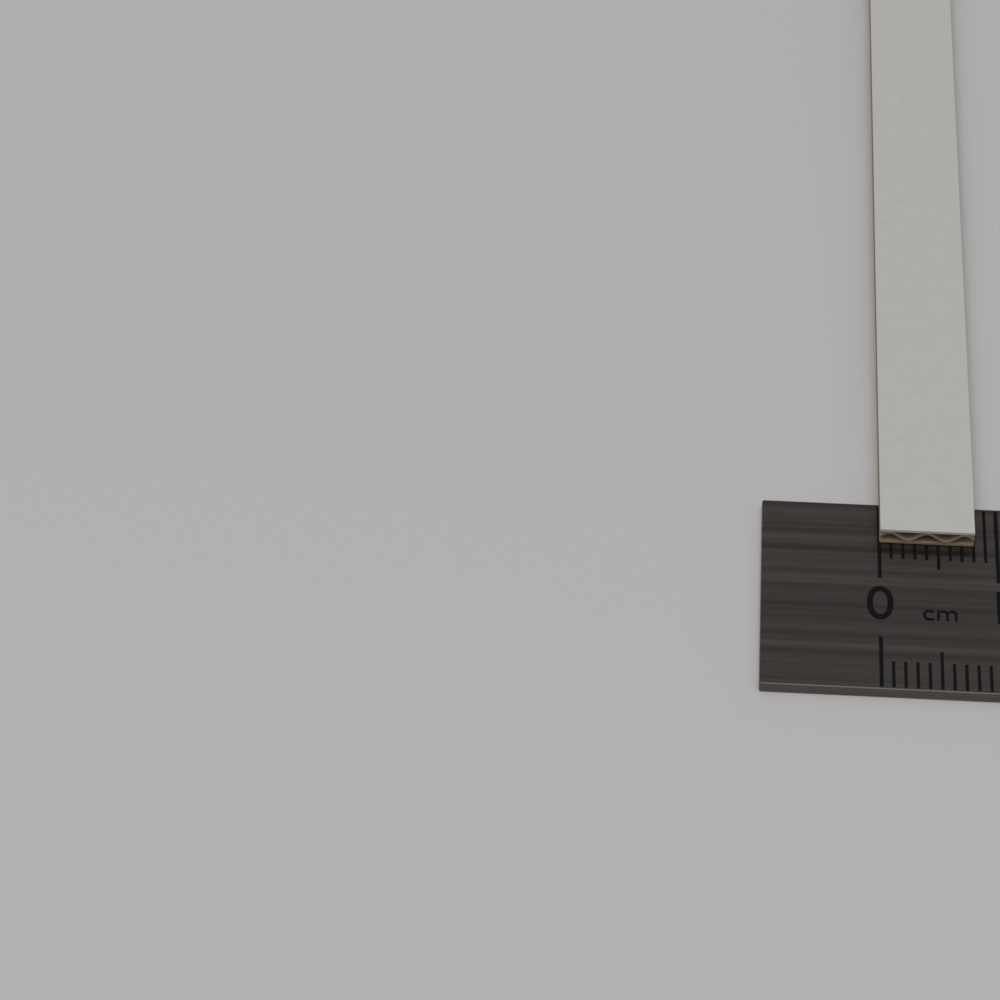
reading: 0.8 cm
